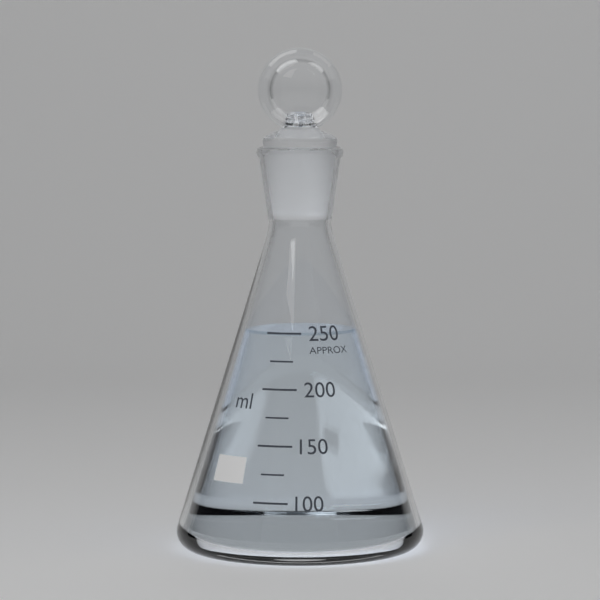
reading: 250 ml
